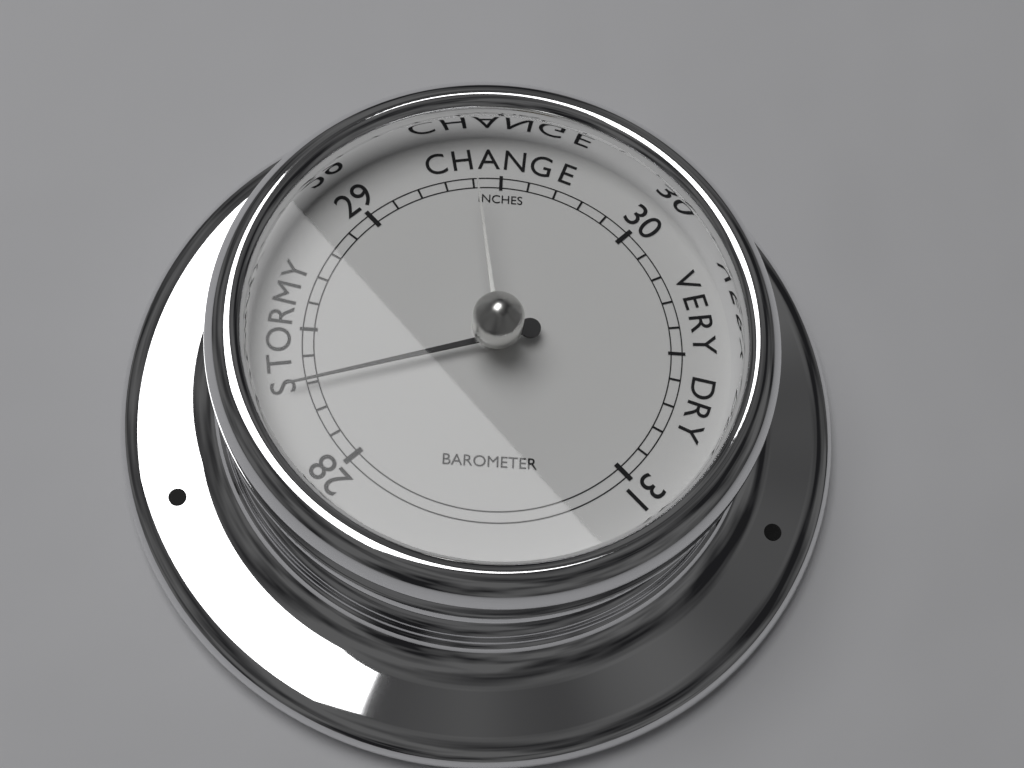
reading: 28.3 inHg
